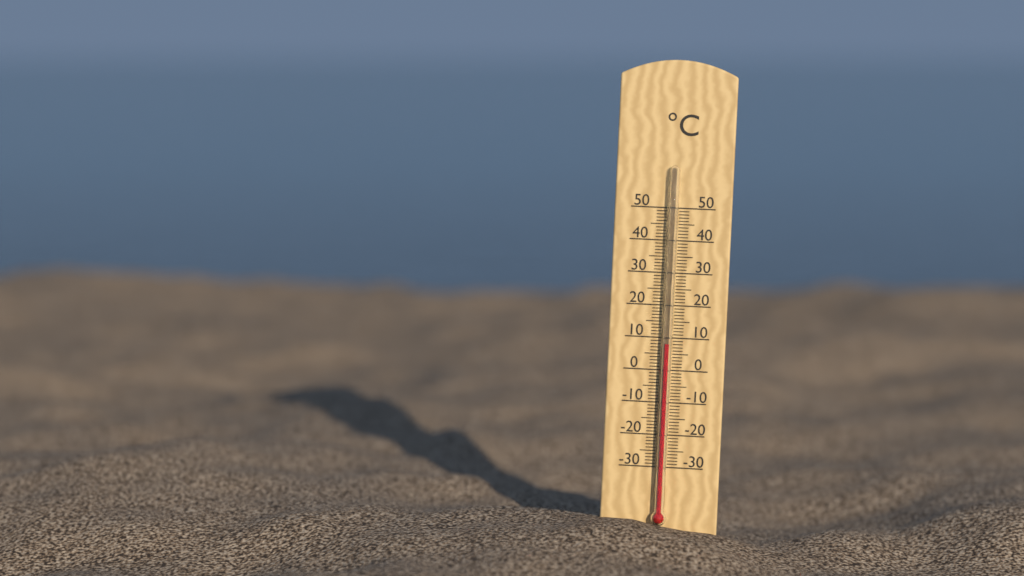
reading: 8 °C
